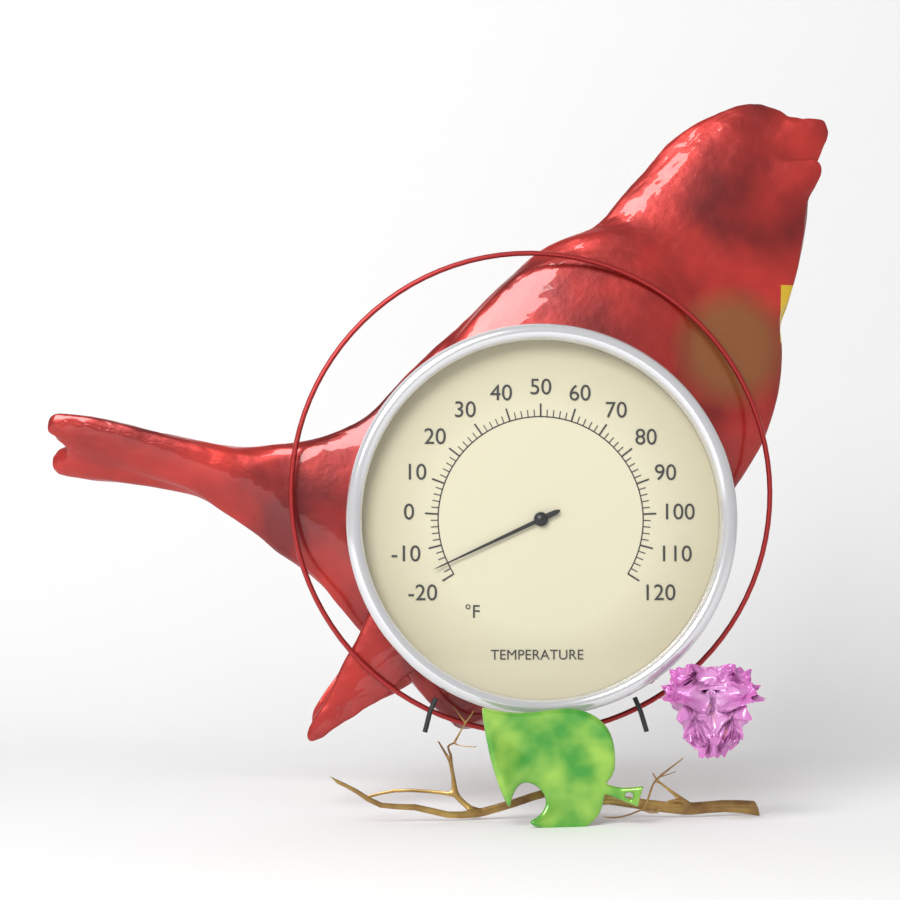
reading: -16 °F
